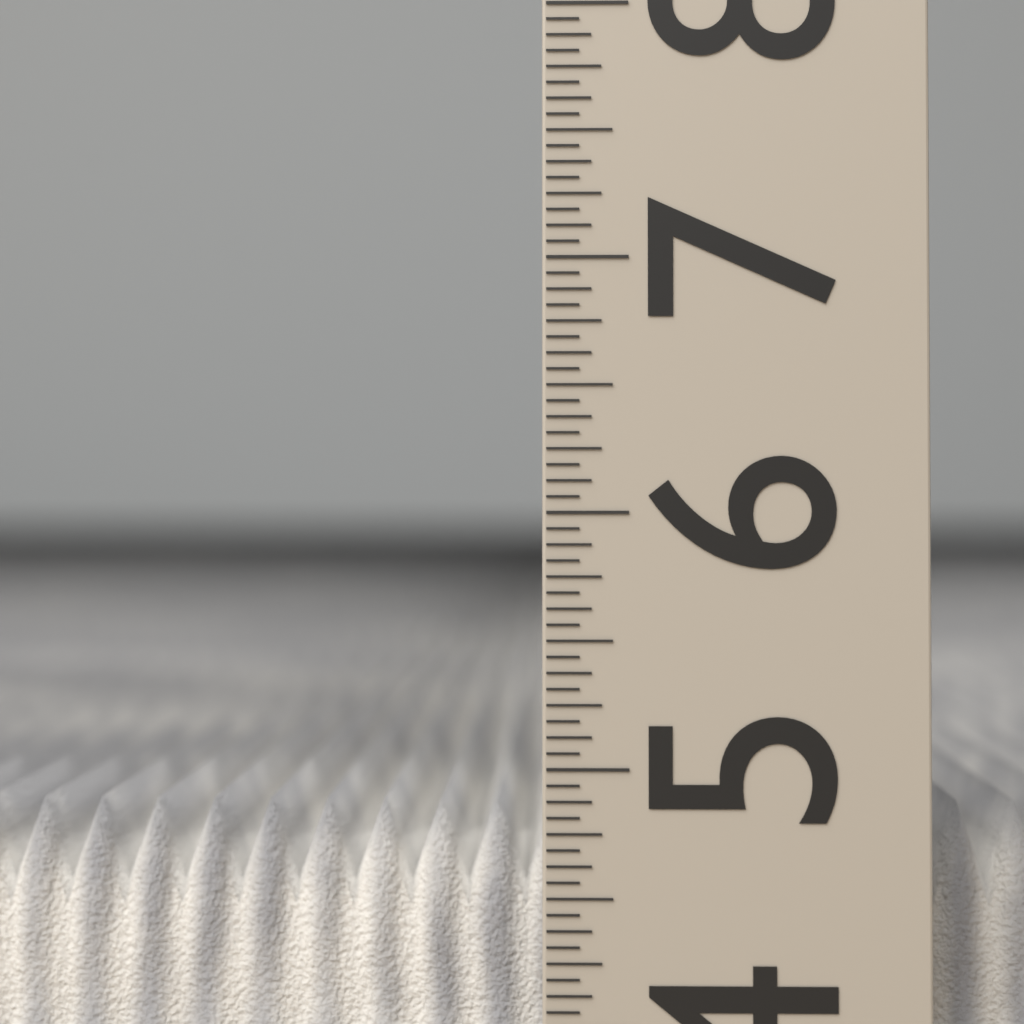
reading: 4.8125 (no unit)
